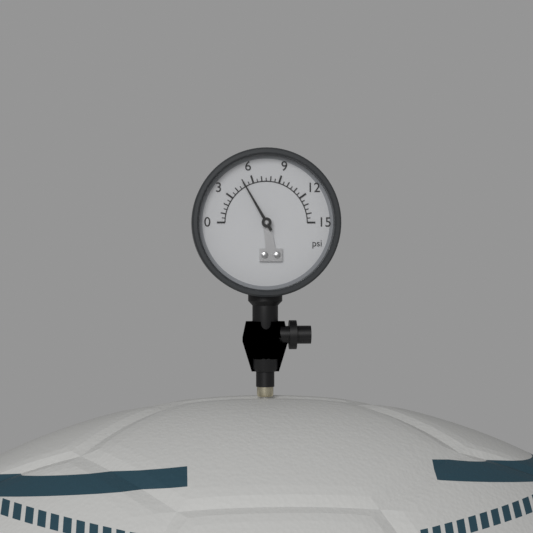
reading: 5.0 psi
